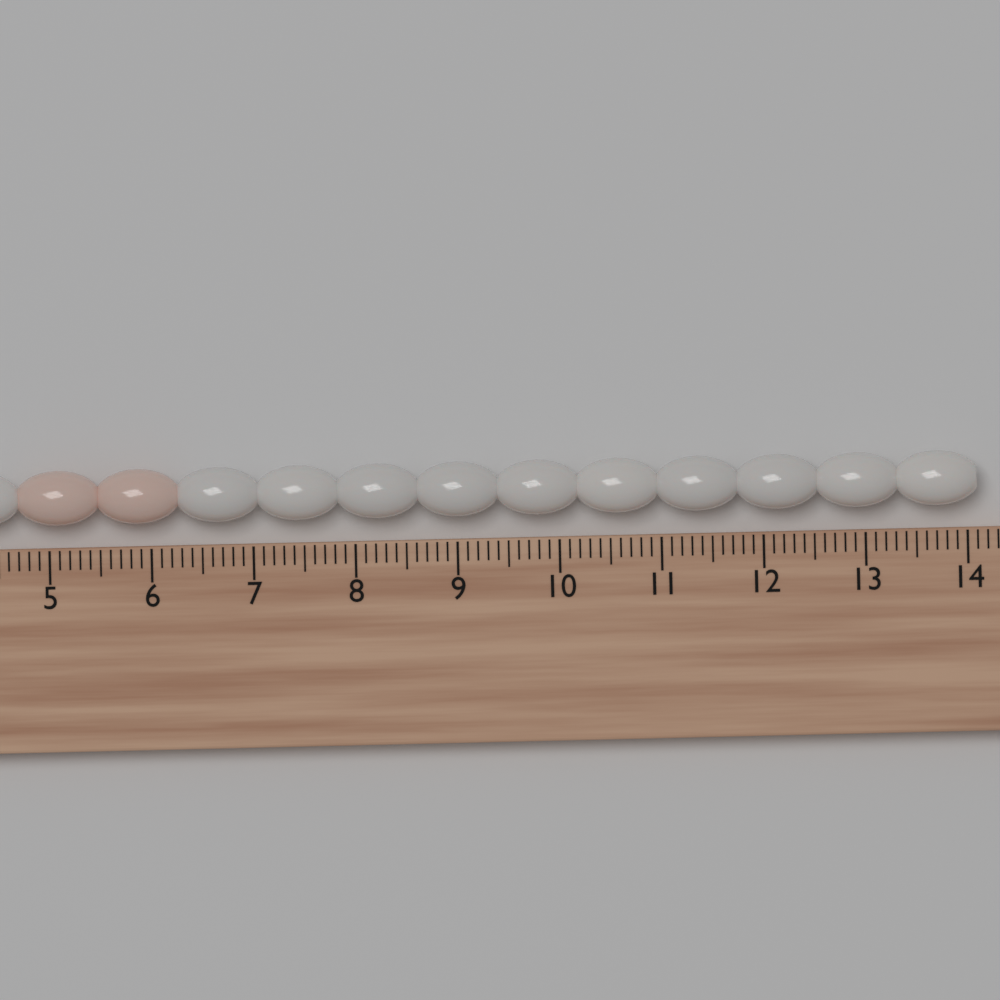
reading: 14.1 cm
